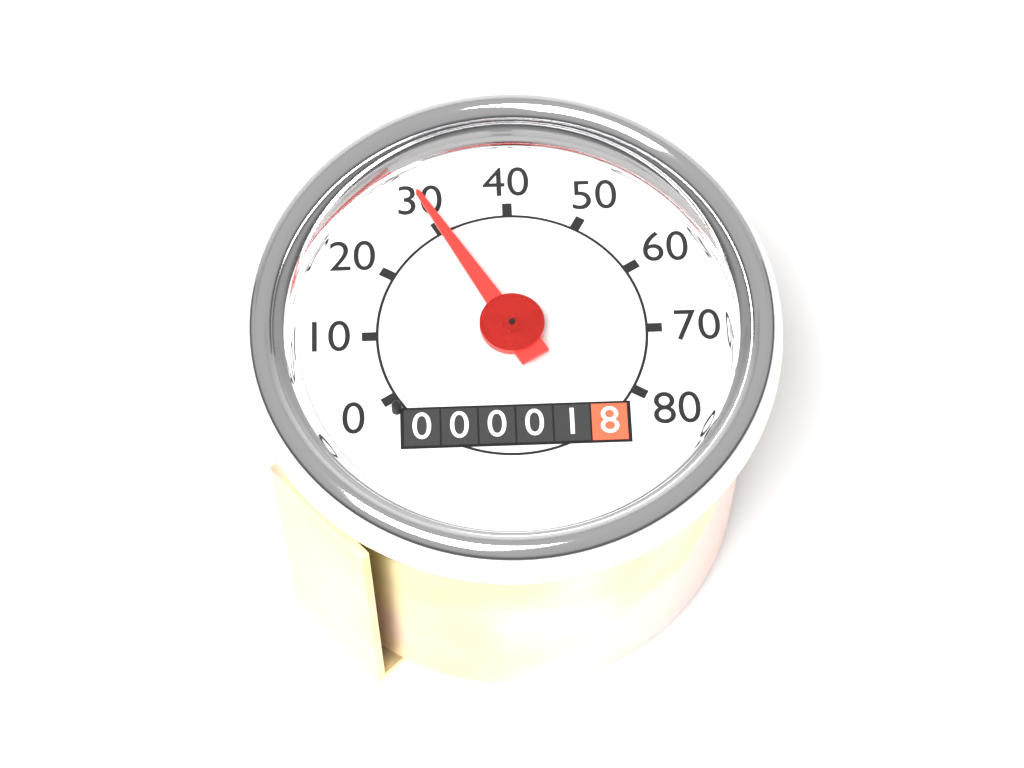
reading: 30 (no unit)
